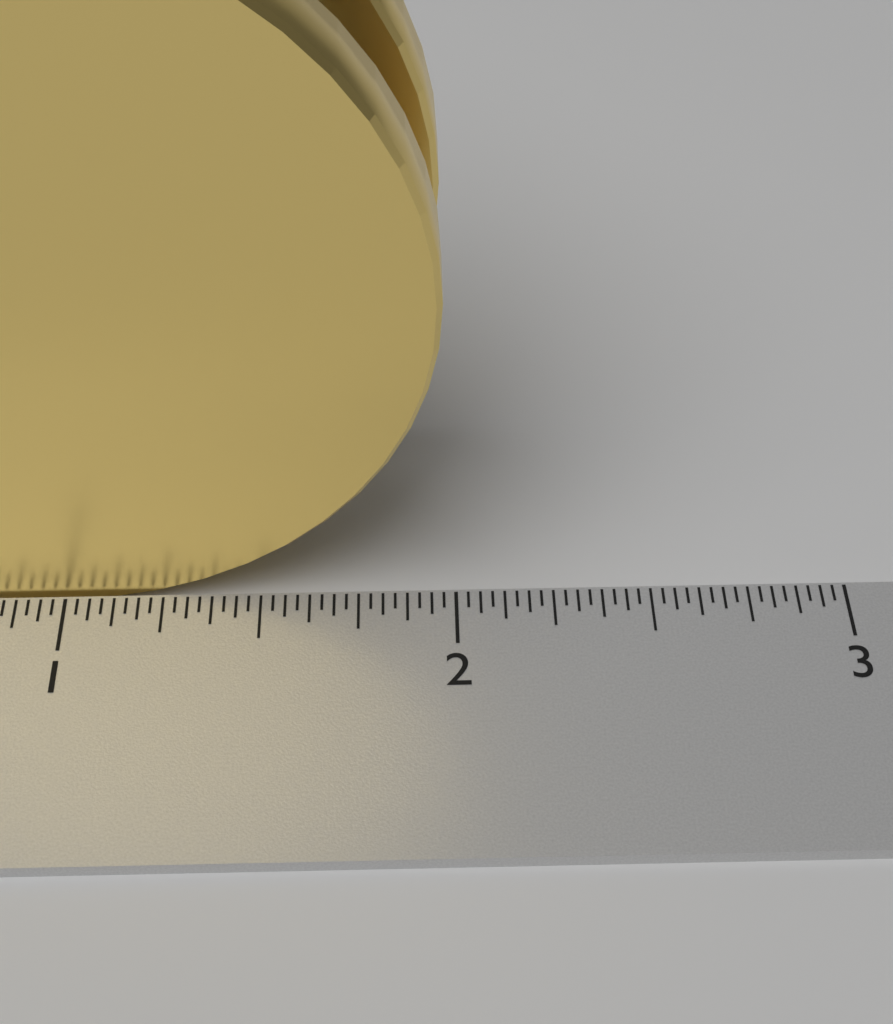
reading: 1.96875 inch
